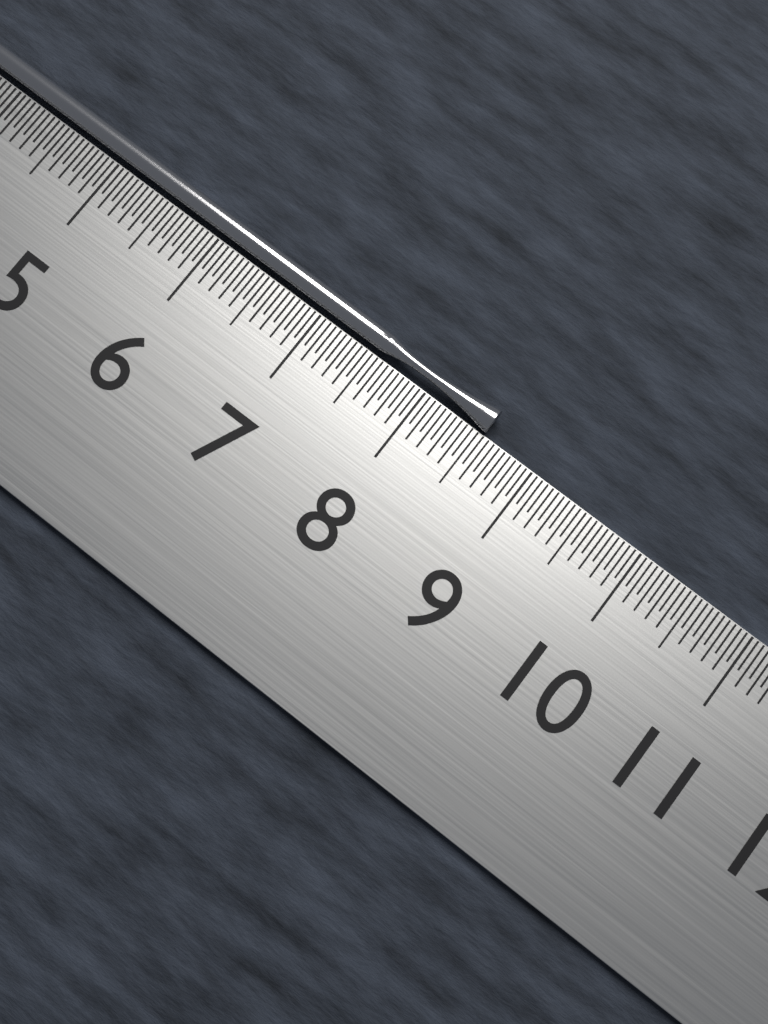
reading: 8.55 cm
